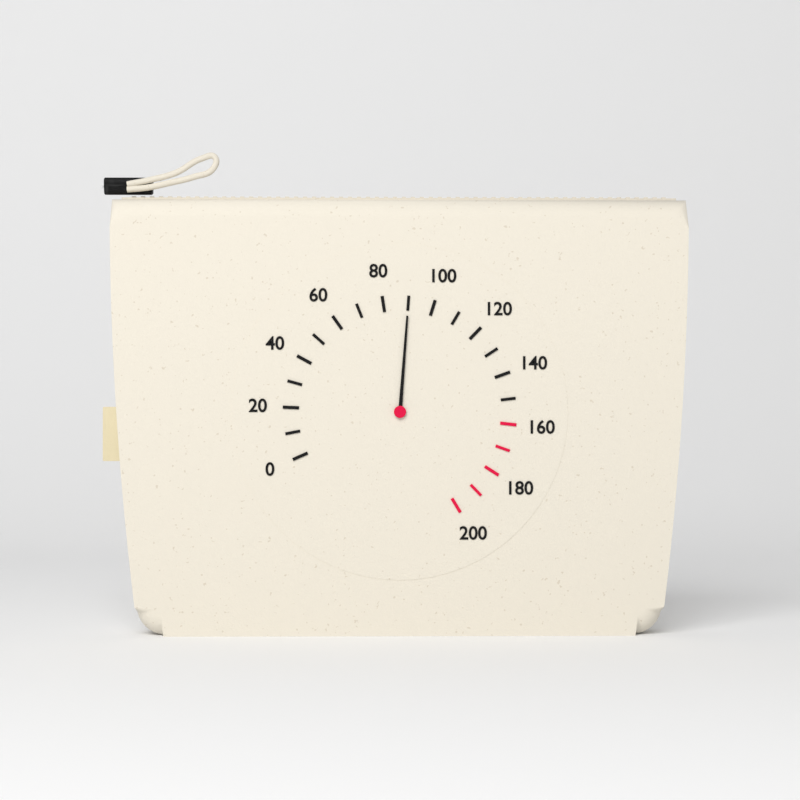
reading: 90 (no unit)
